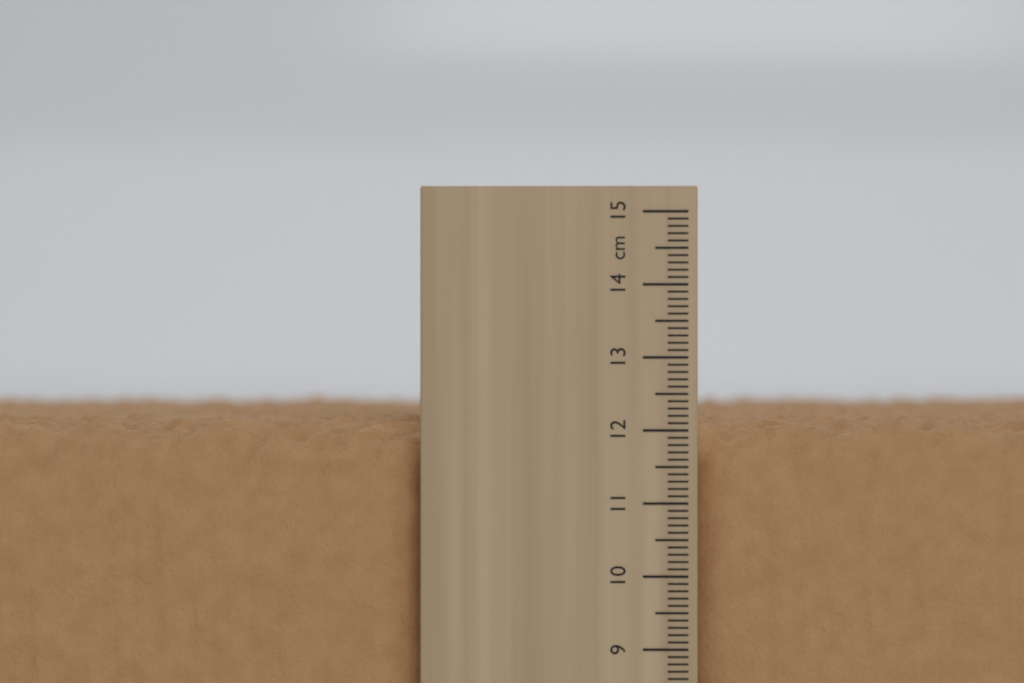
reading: 12.2 cm
